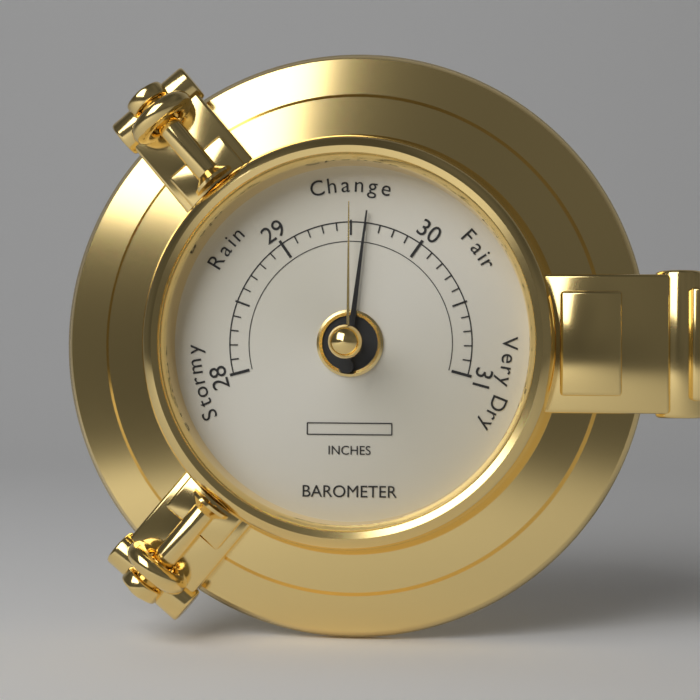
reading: 29.6 inches
